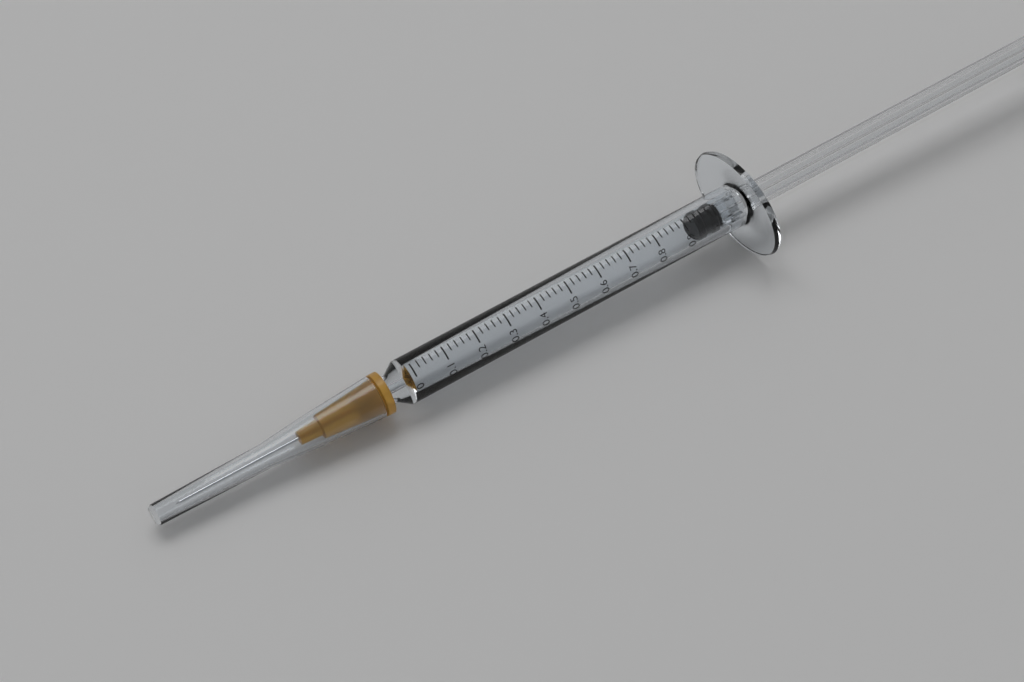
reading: 0.94 ml
